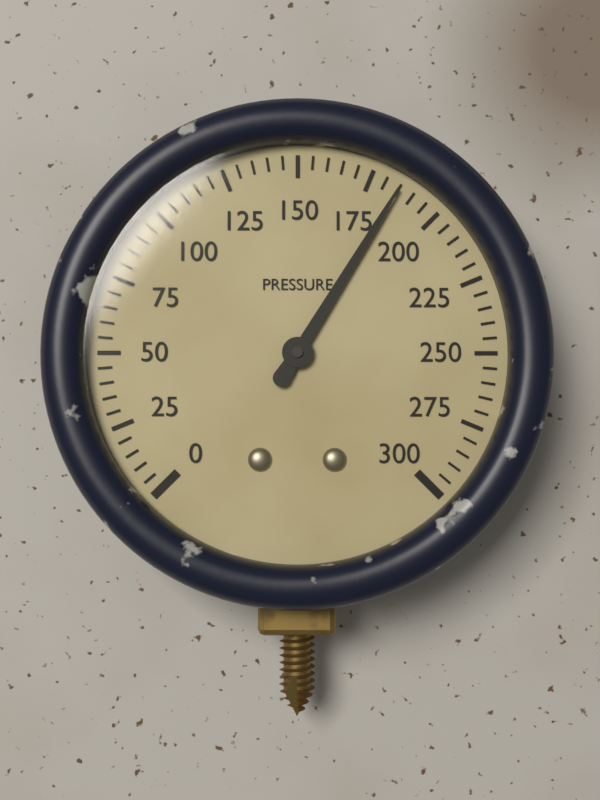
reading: 185 (no unit)
